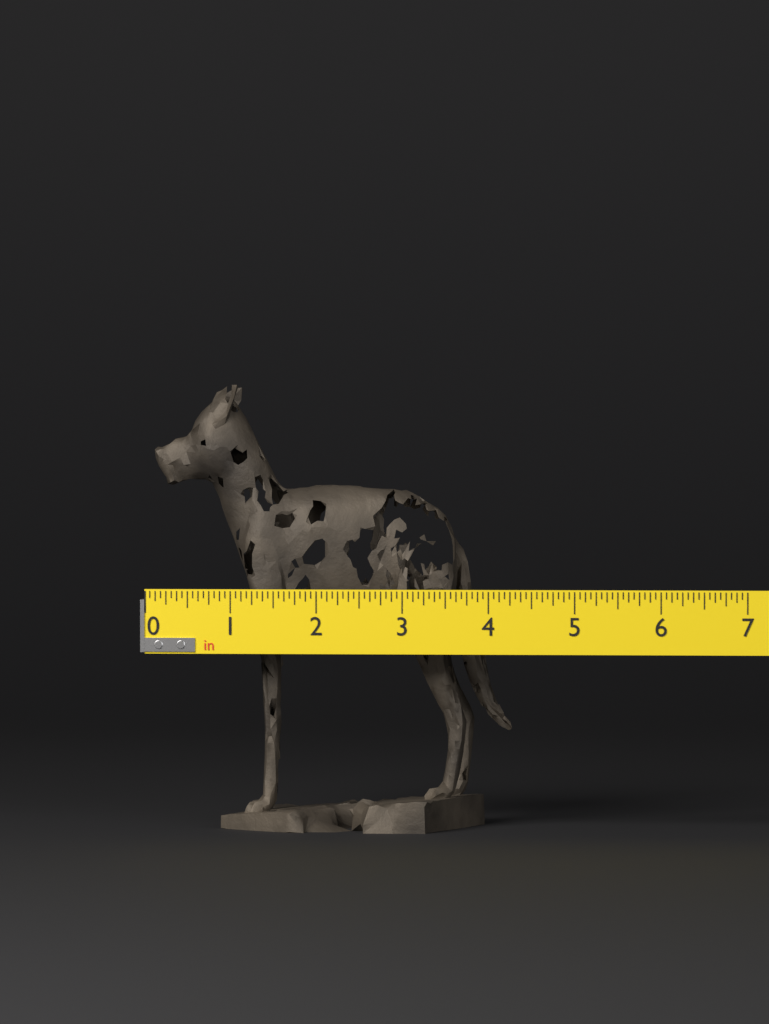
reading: 4.1875 in
